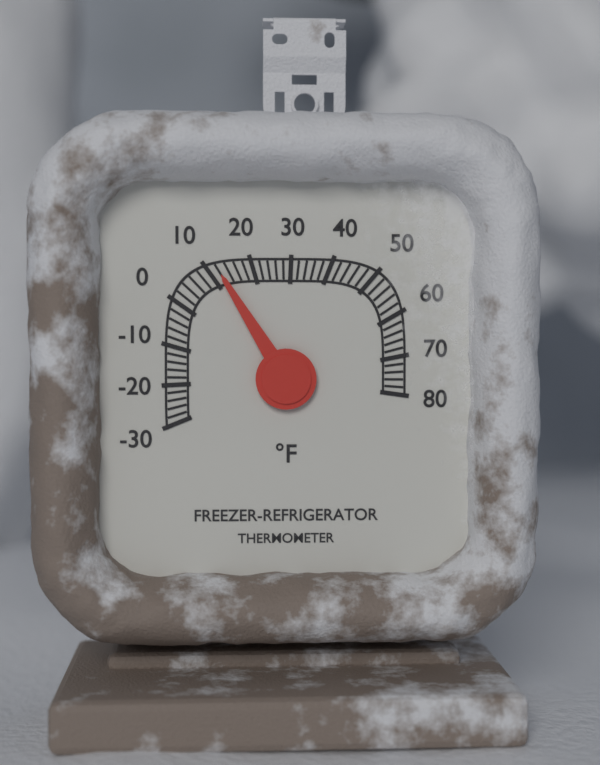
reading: 12 °F
